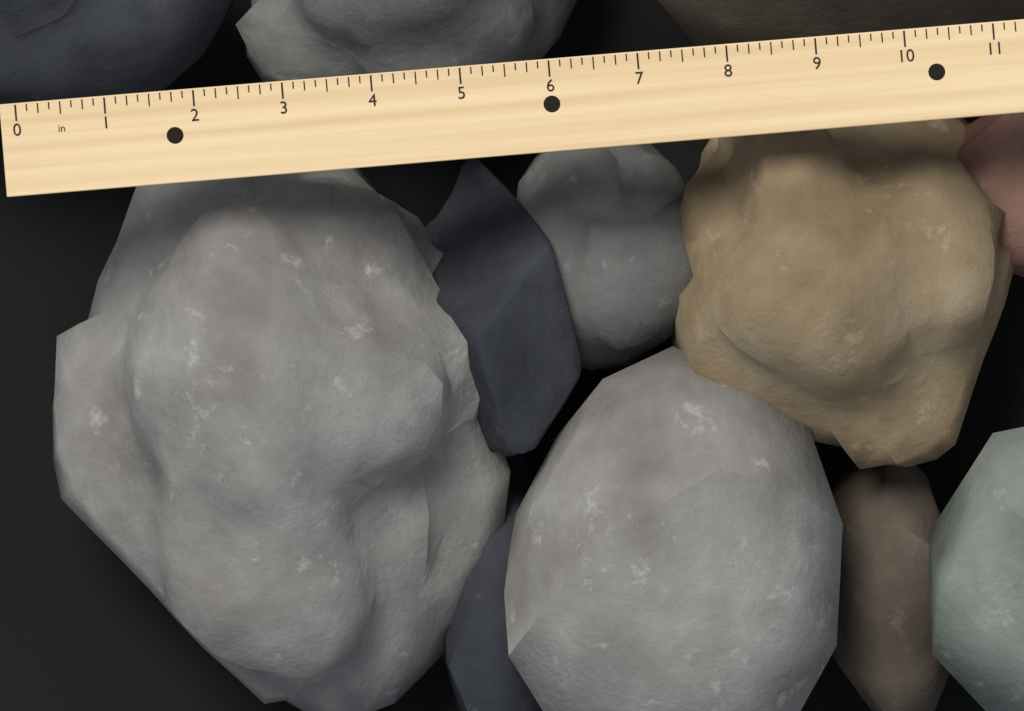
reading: 5.250 in
